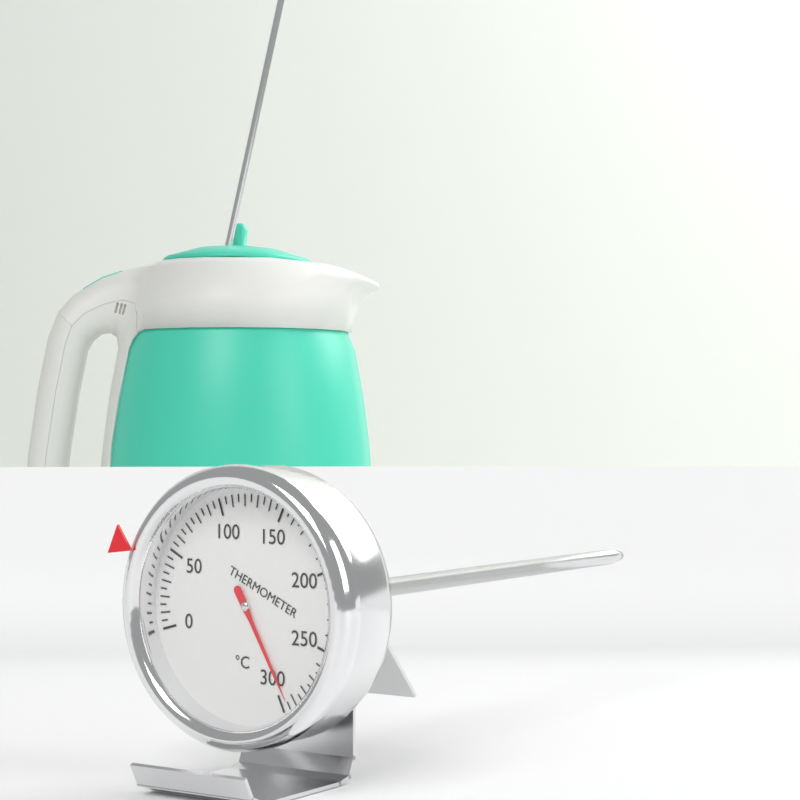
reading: 295 °C
